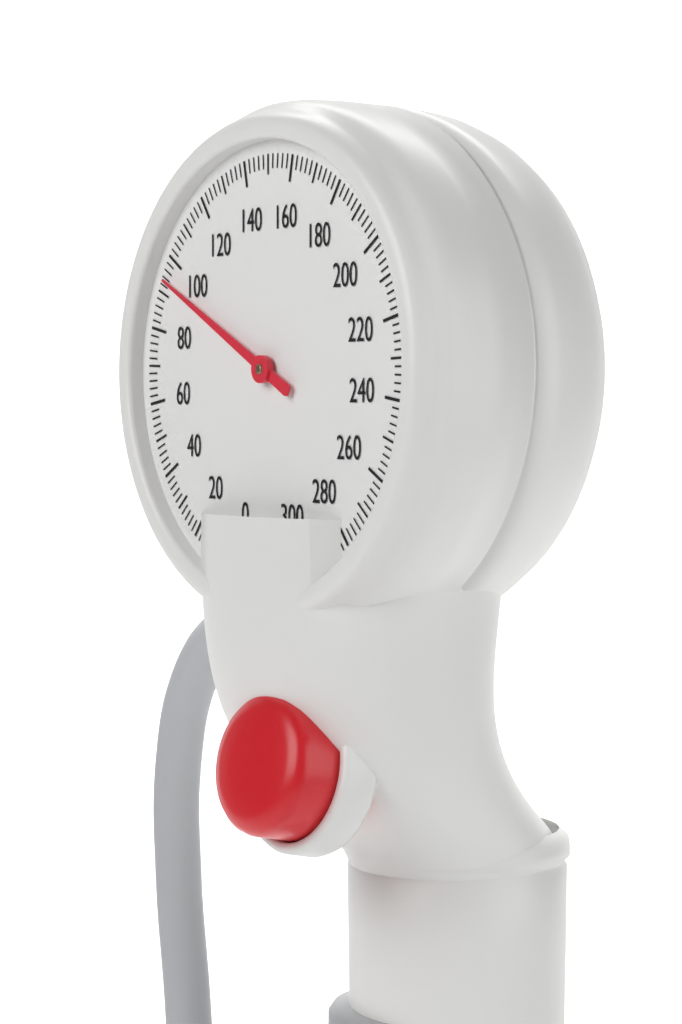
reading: 94 mmHg
